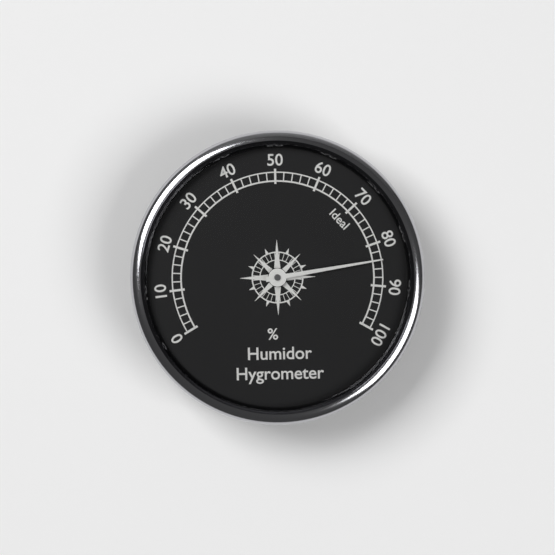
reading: 84 %
